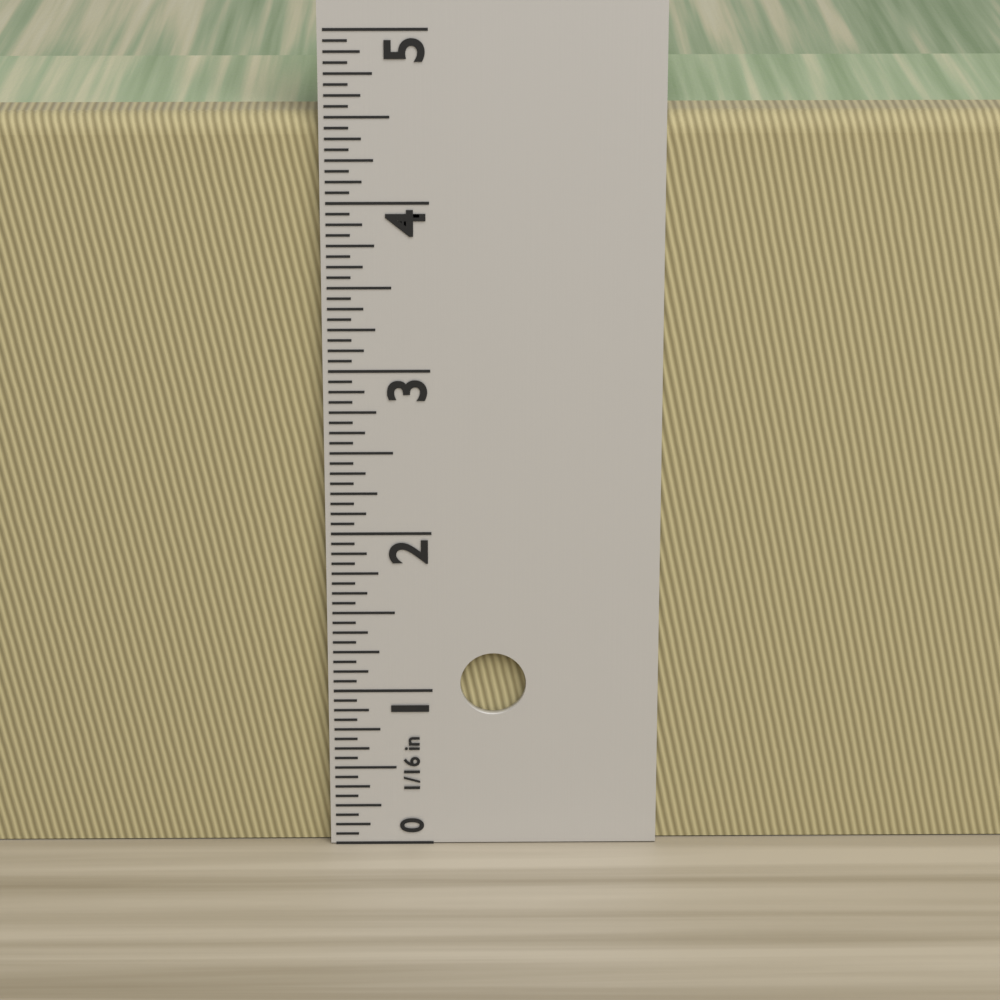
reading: 4.5000 in
